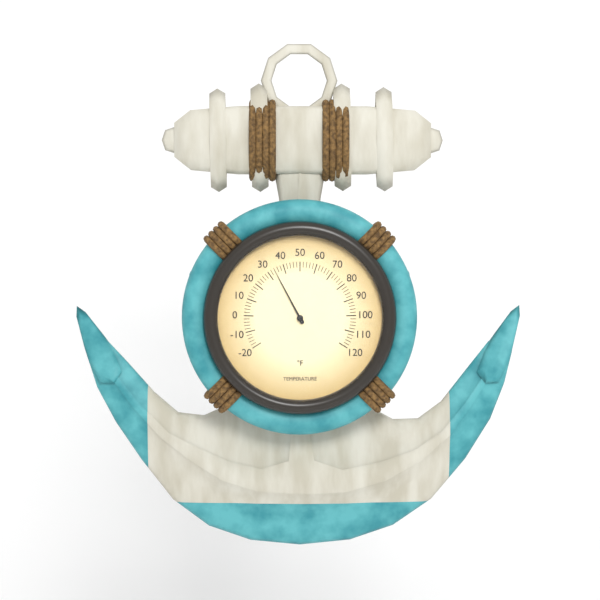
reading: 34 °F
